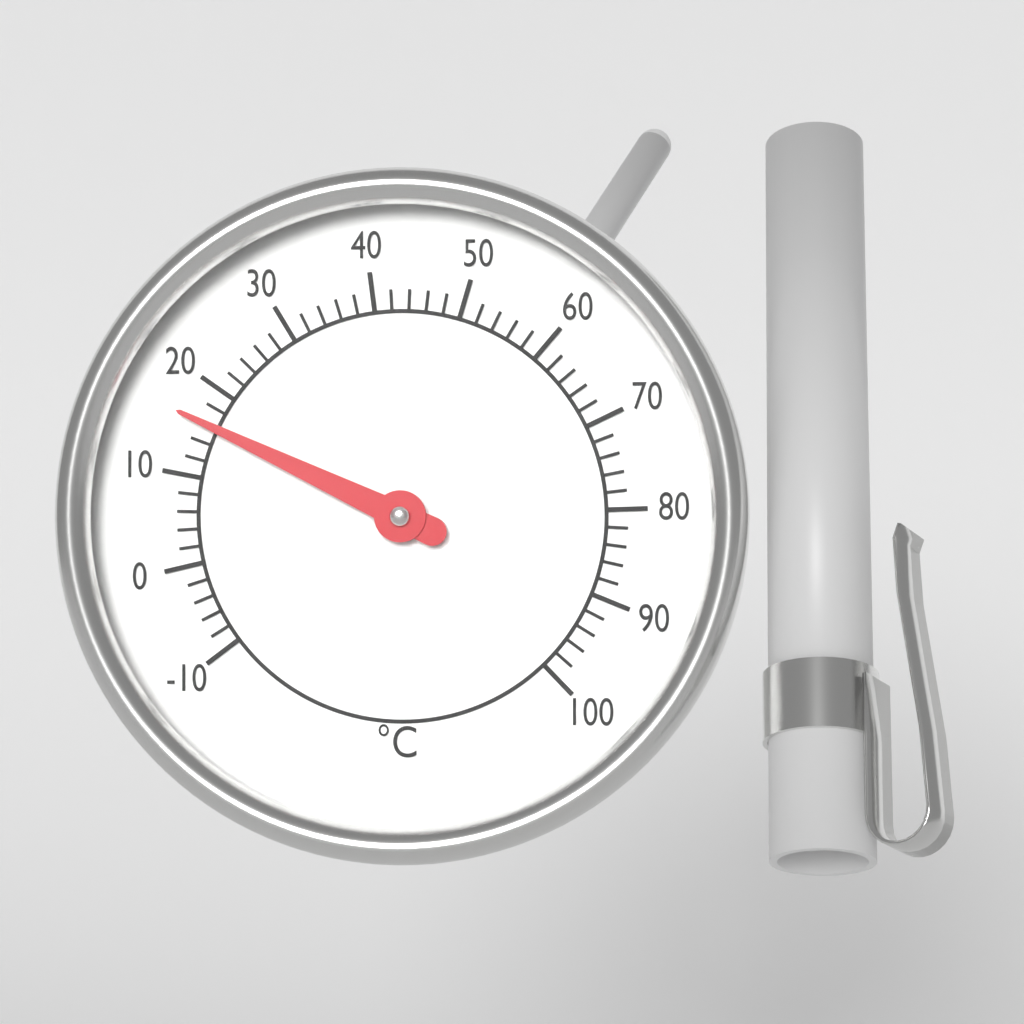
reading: 16 °C
